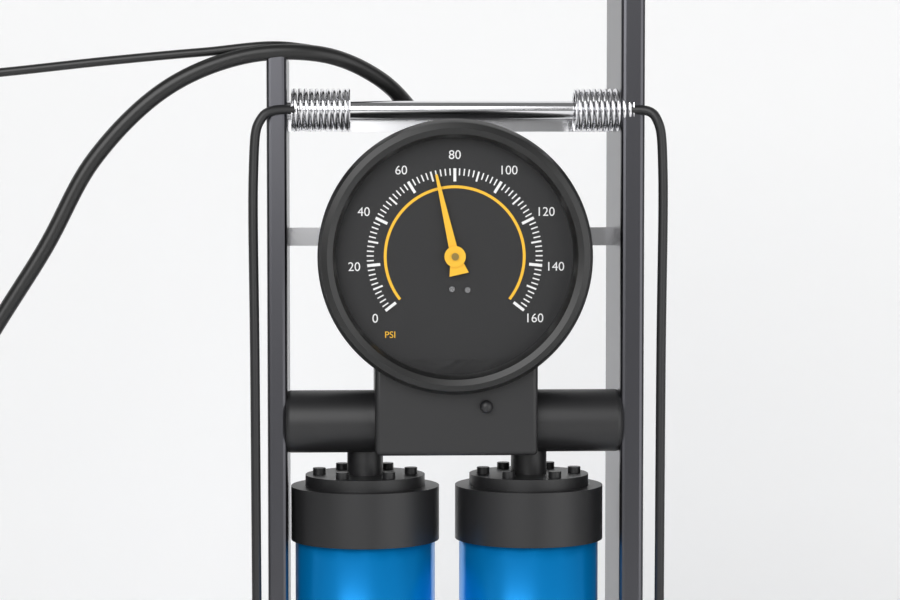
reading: 72 psi
